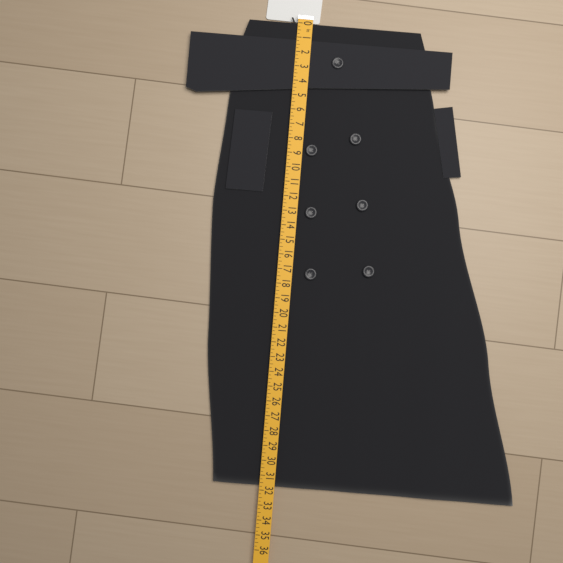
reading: 31.75 in
